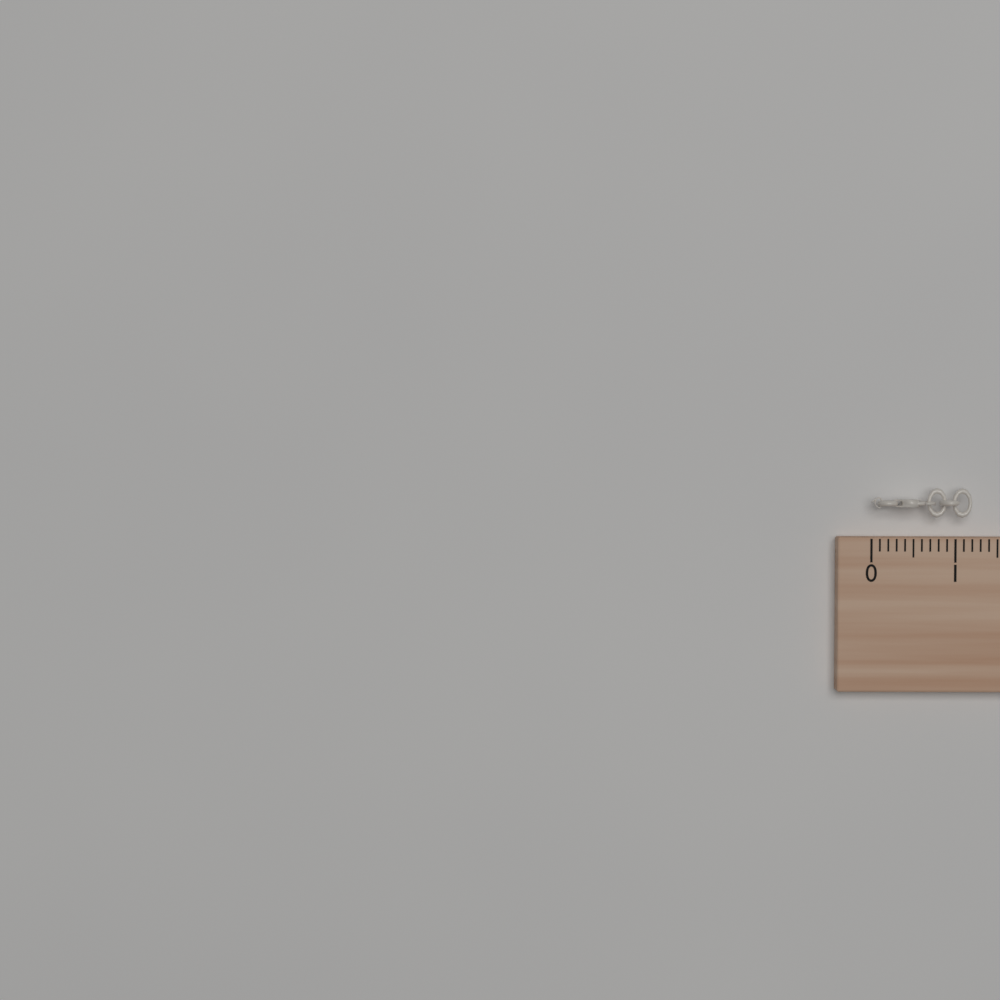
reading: 1.2 (no unit)
